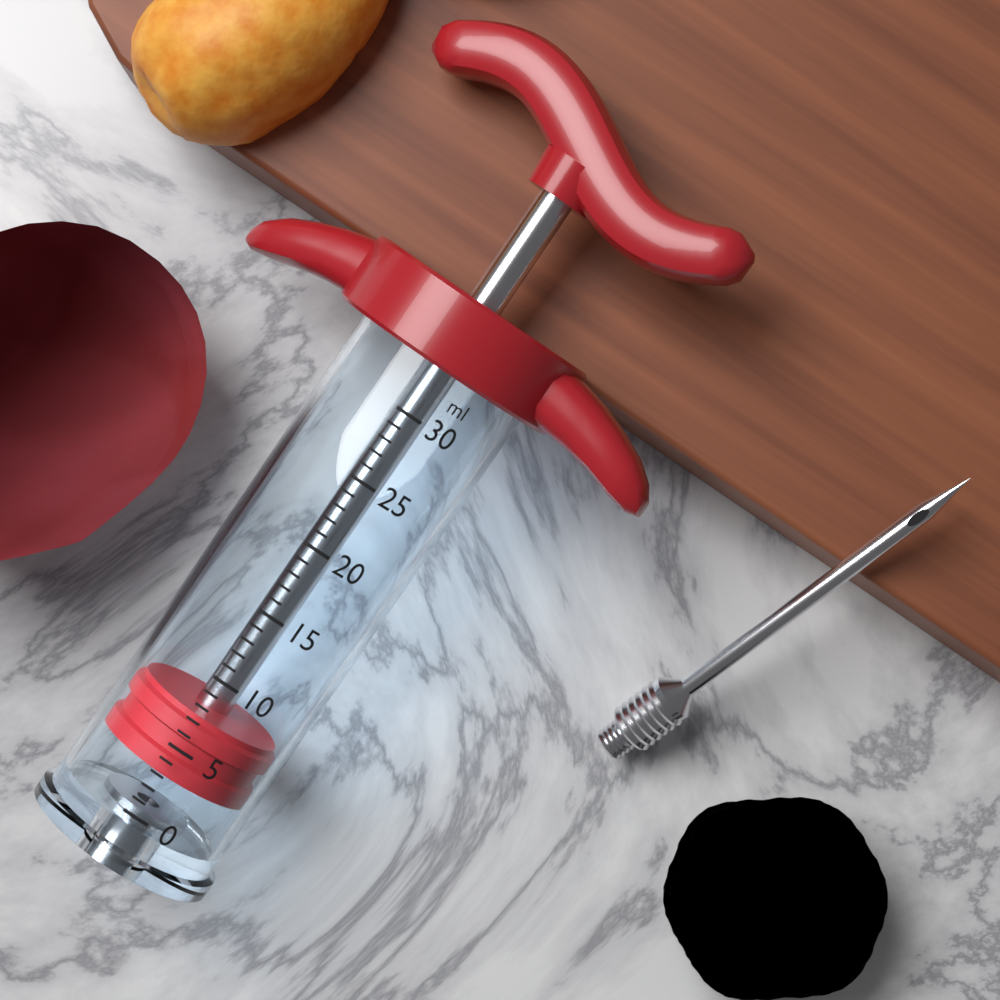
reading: 3 ml
